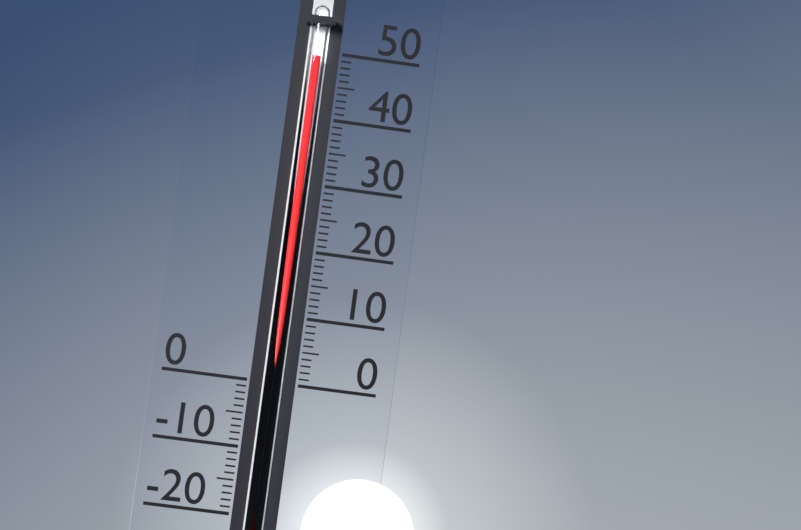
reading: 49 (no unit)
